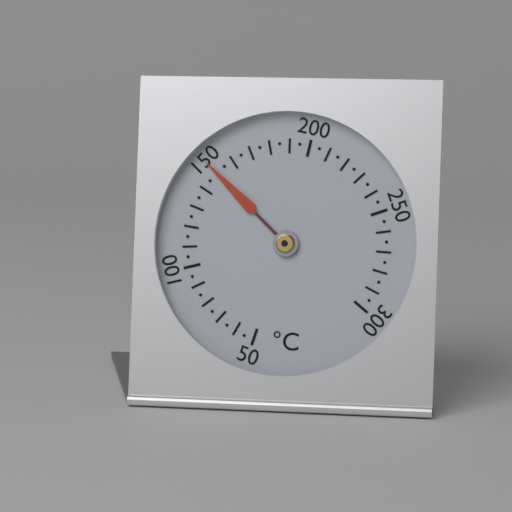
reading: 150 °C
